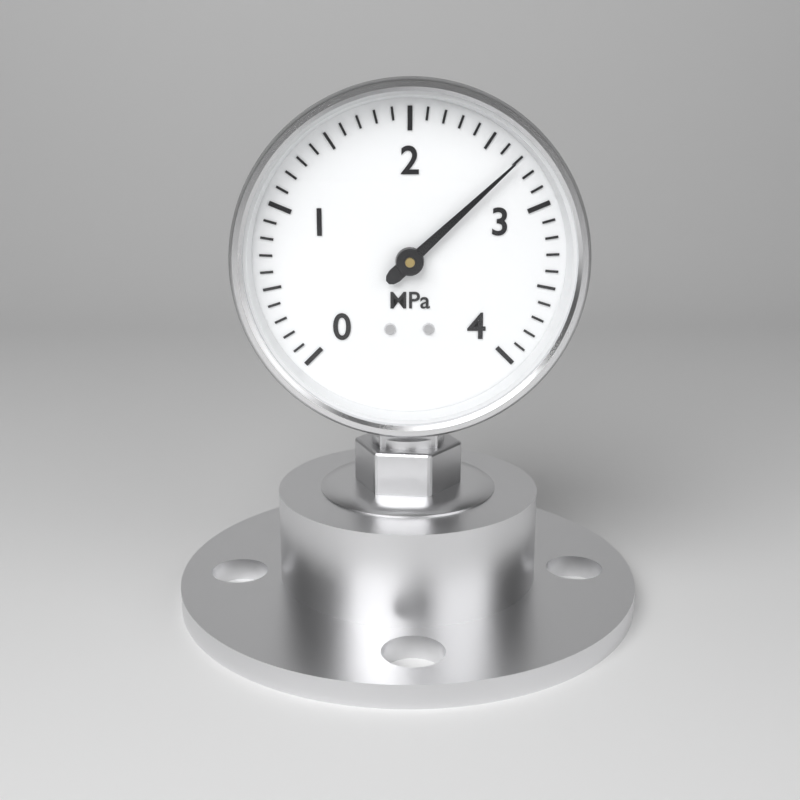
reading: 2.7 MPa
